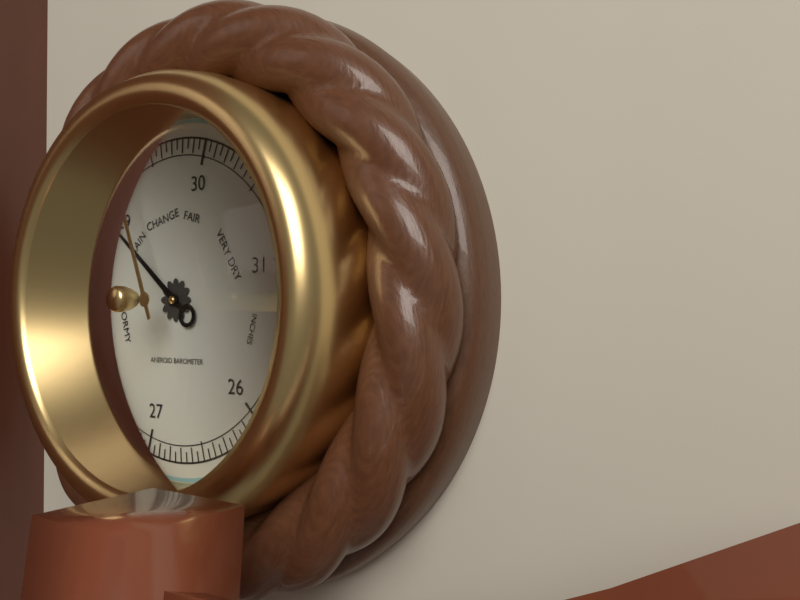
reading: 28.90 inHg
